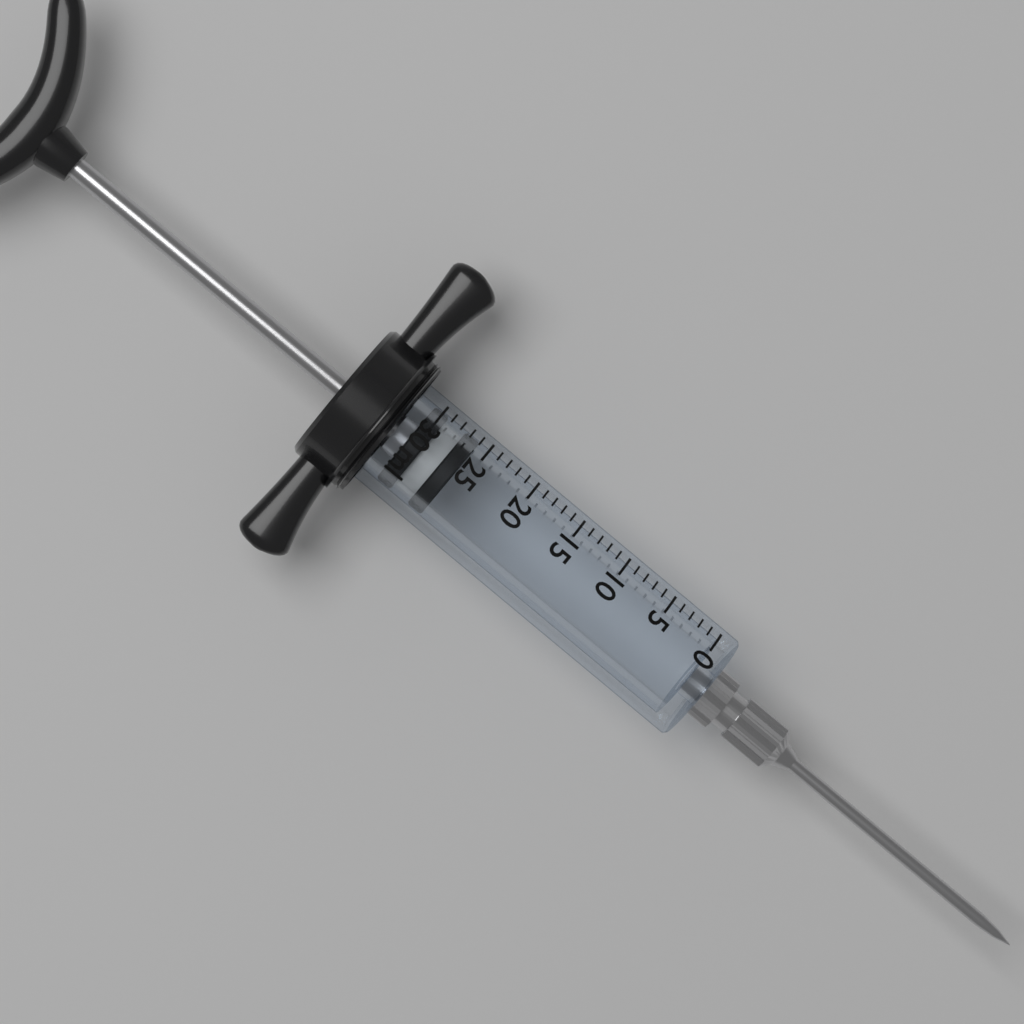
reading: 26 ml
